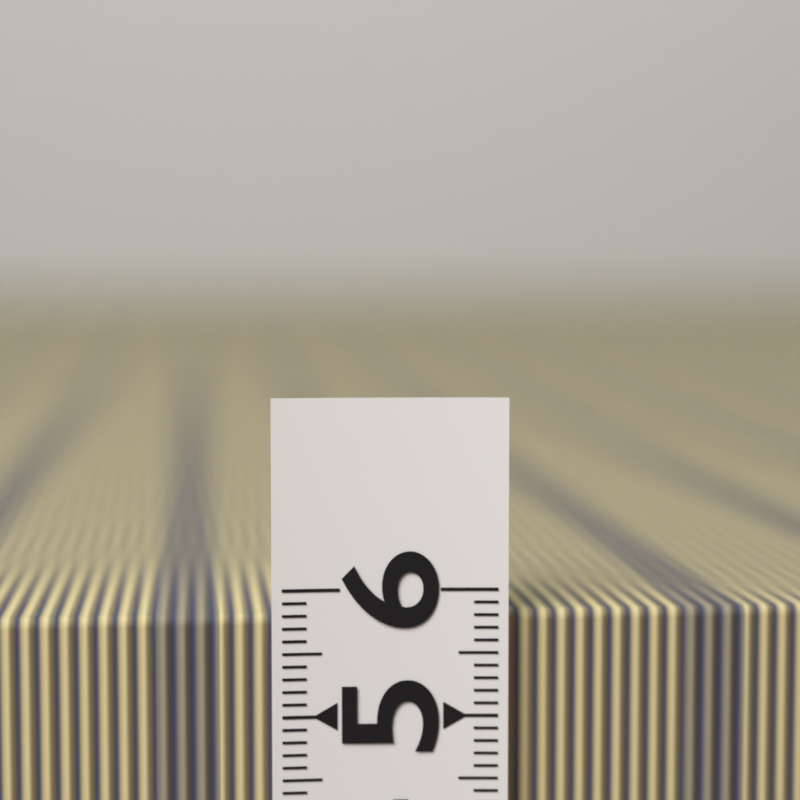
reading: 5.8 (no unit)
